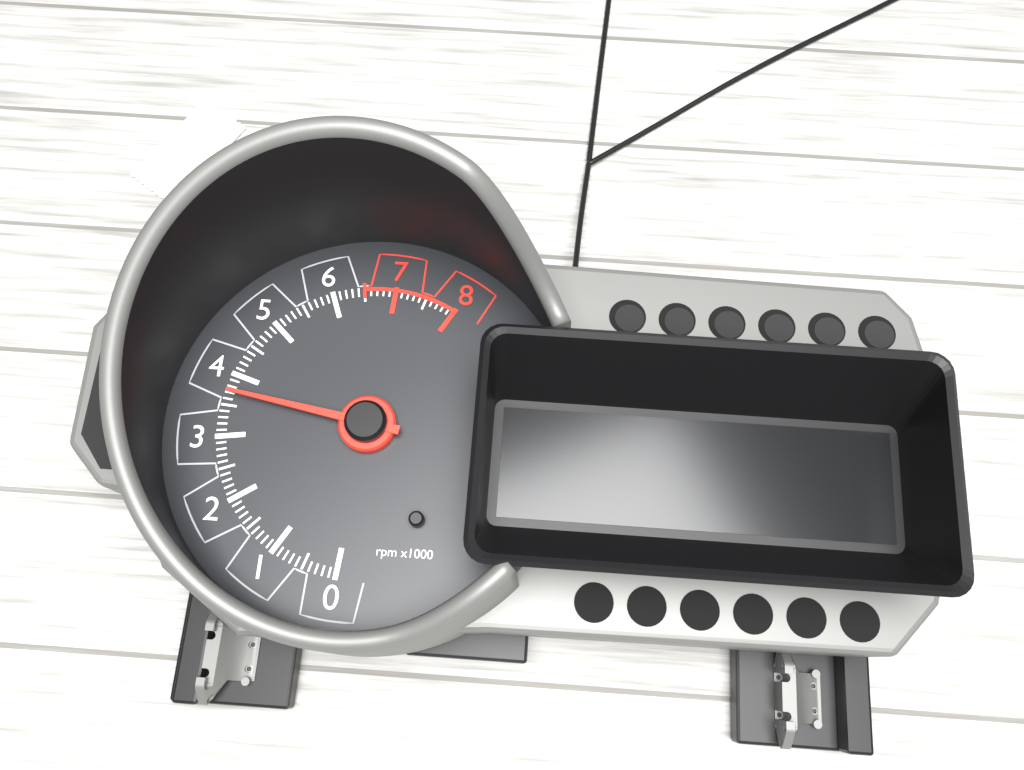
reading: 3700 rpm
